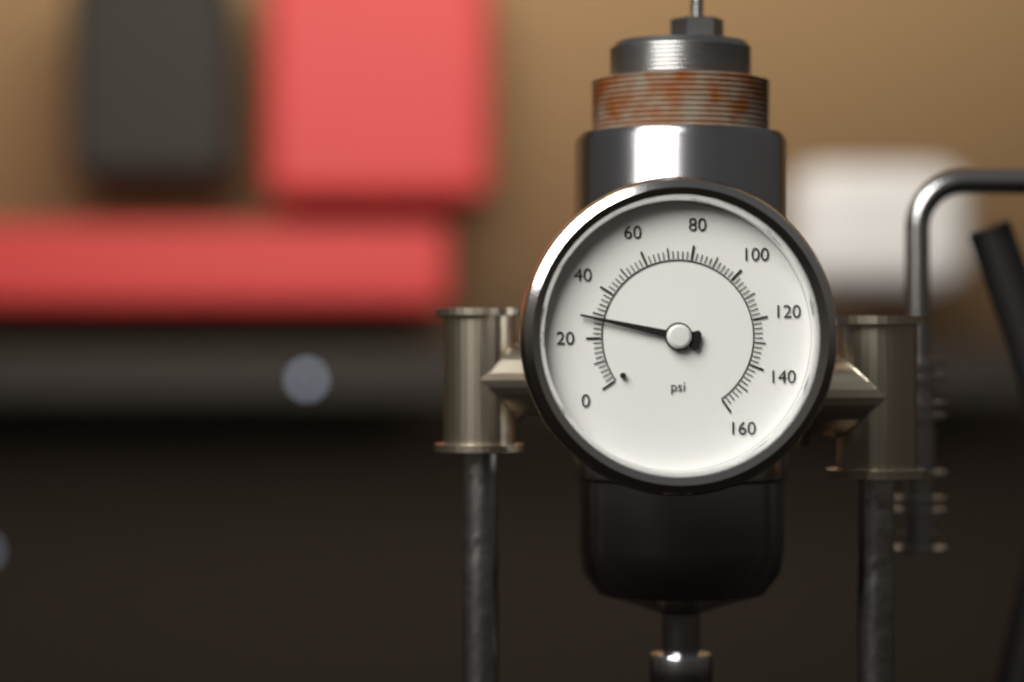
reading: 28 psi
